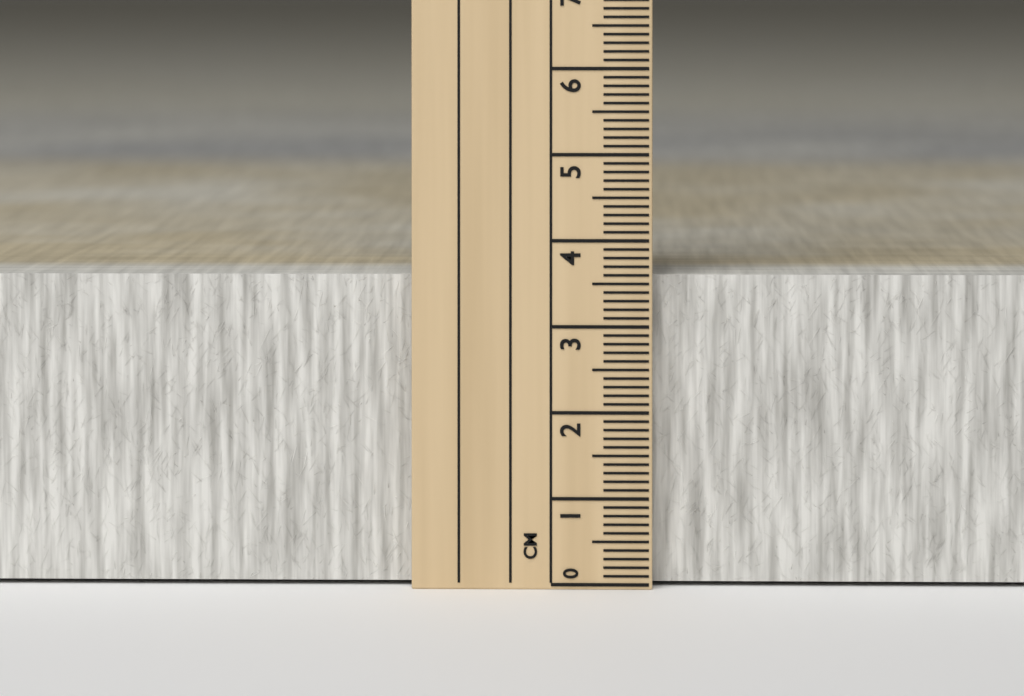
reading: 3.6 cm
